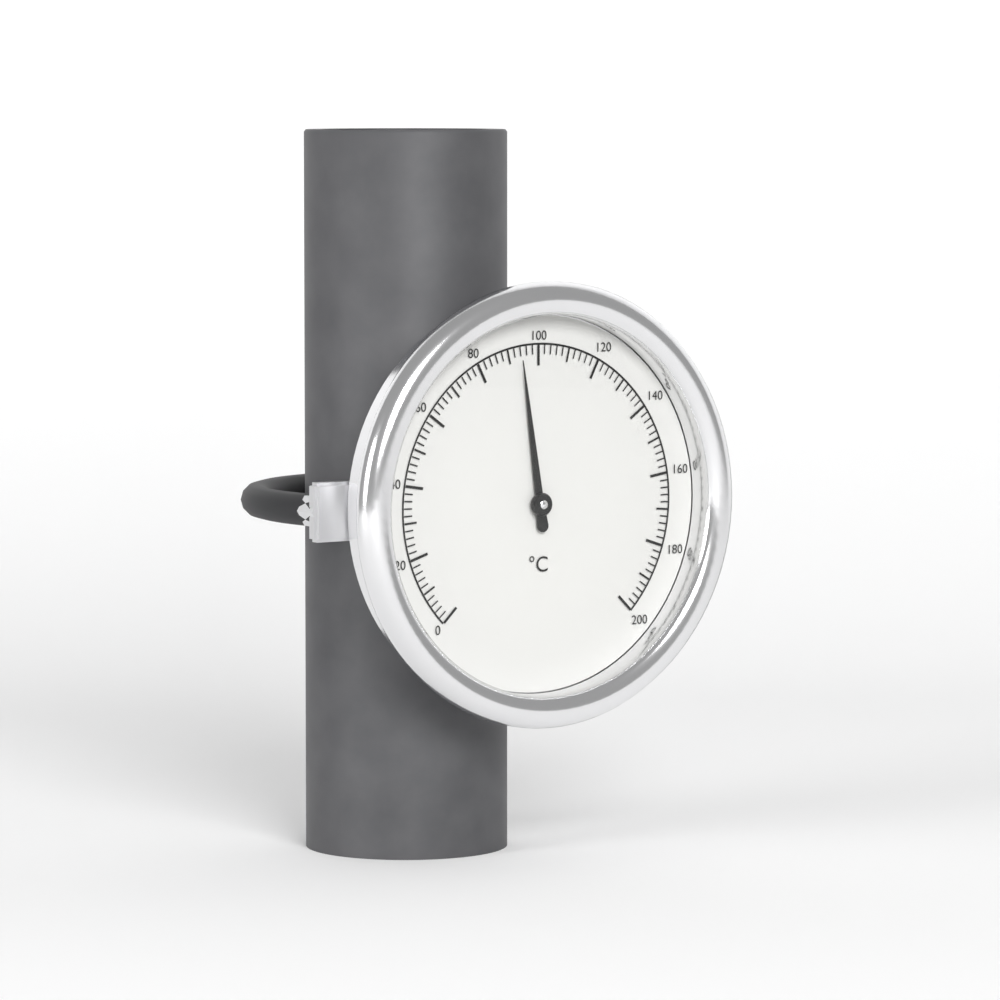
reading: 94 °C
